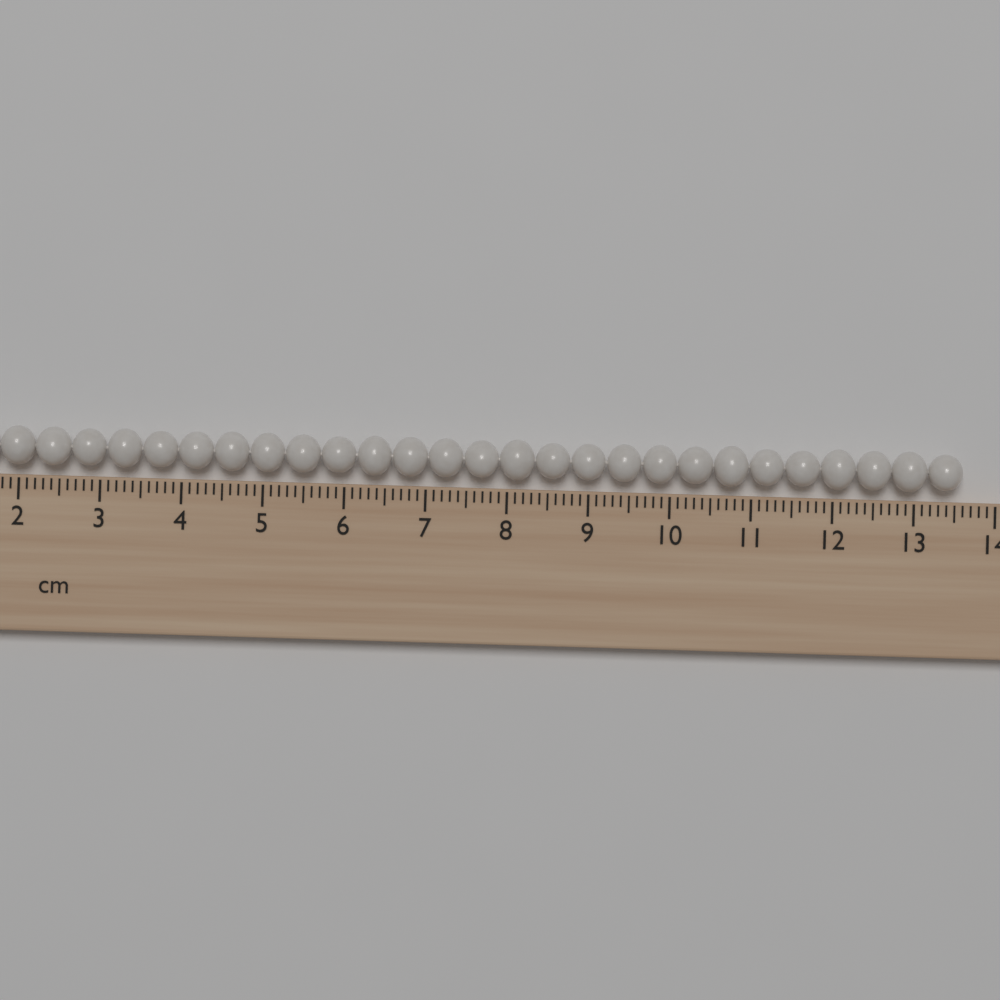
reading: 13.6 cm
